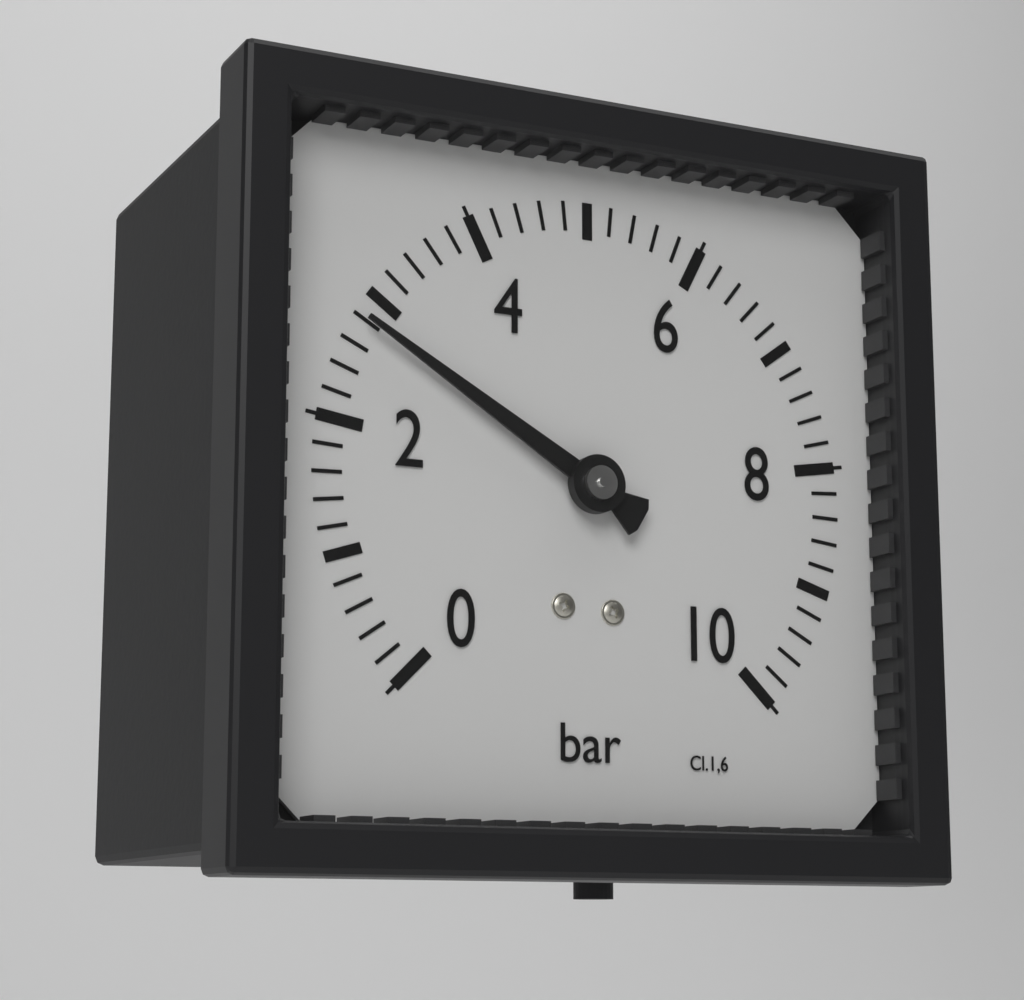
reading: 2.8 bar
